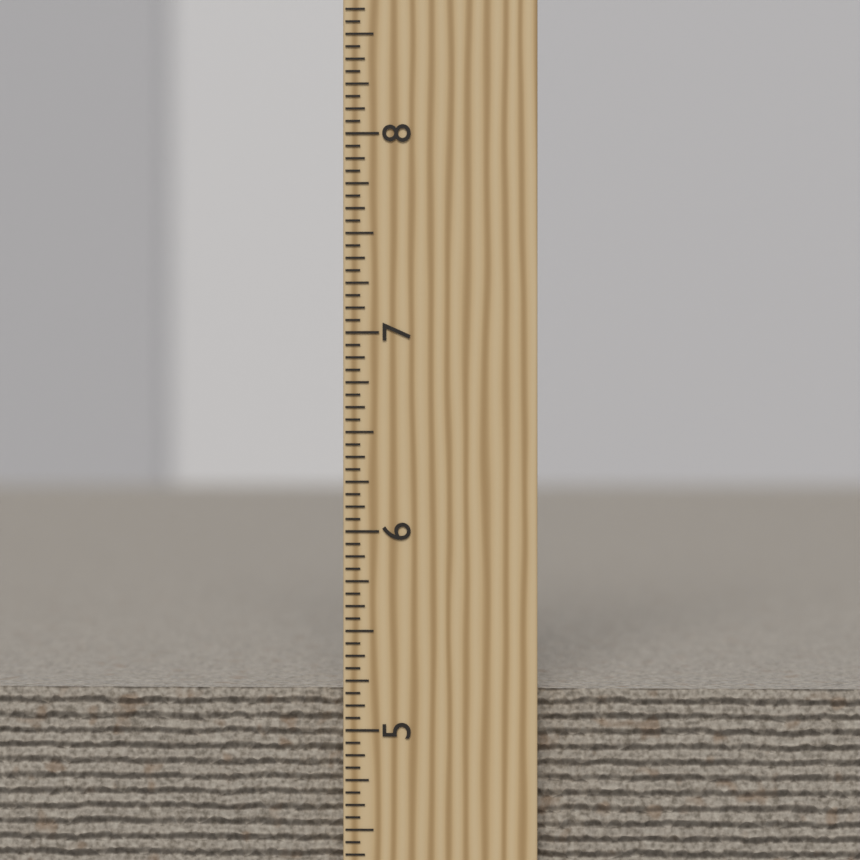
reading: 5.1875 inch
